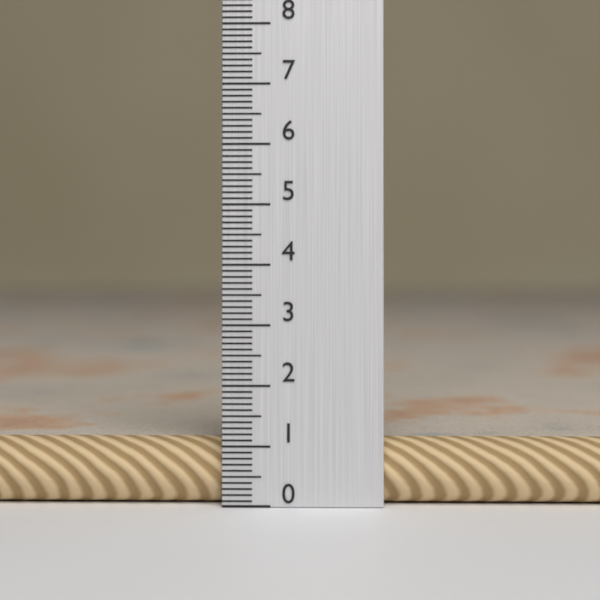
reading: 1.1 (no unit)
